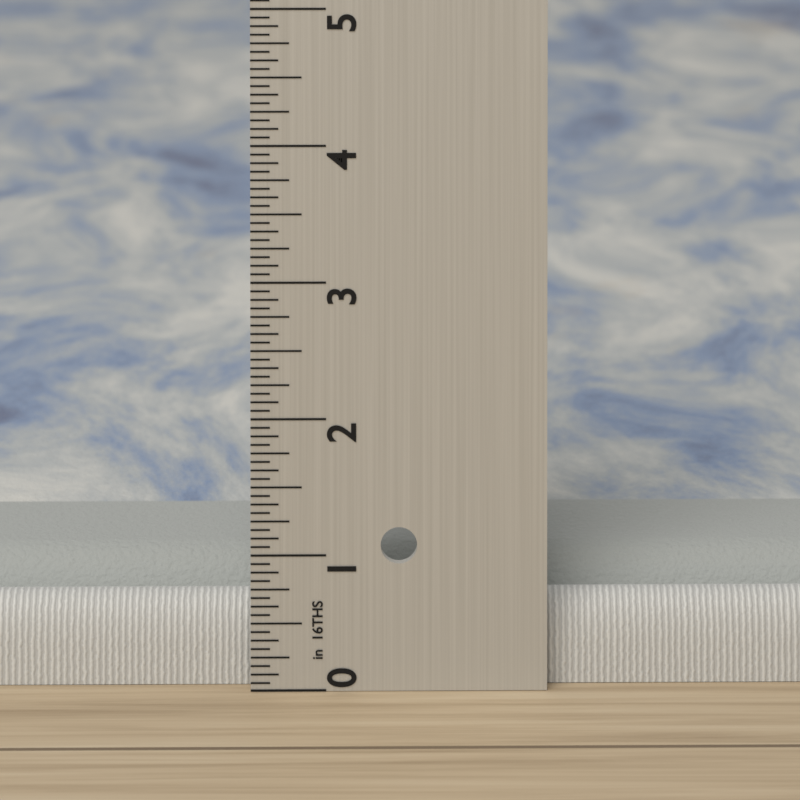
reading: 0.8125 in
